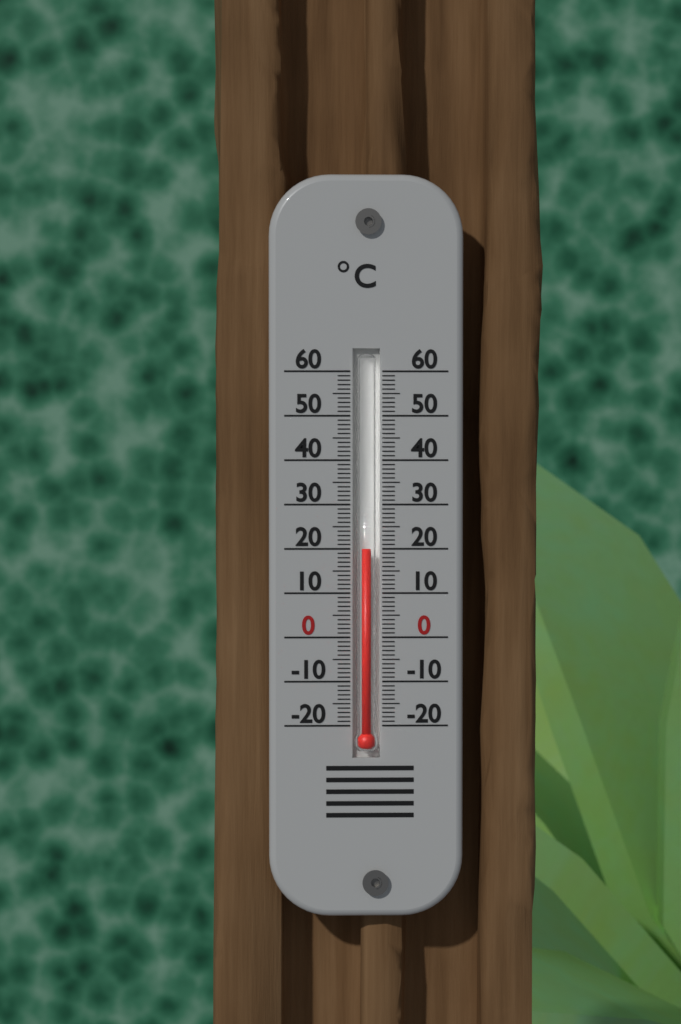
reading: 20 °C
